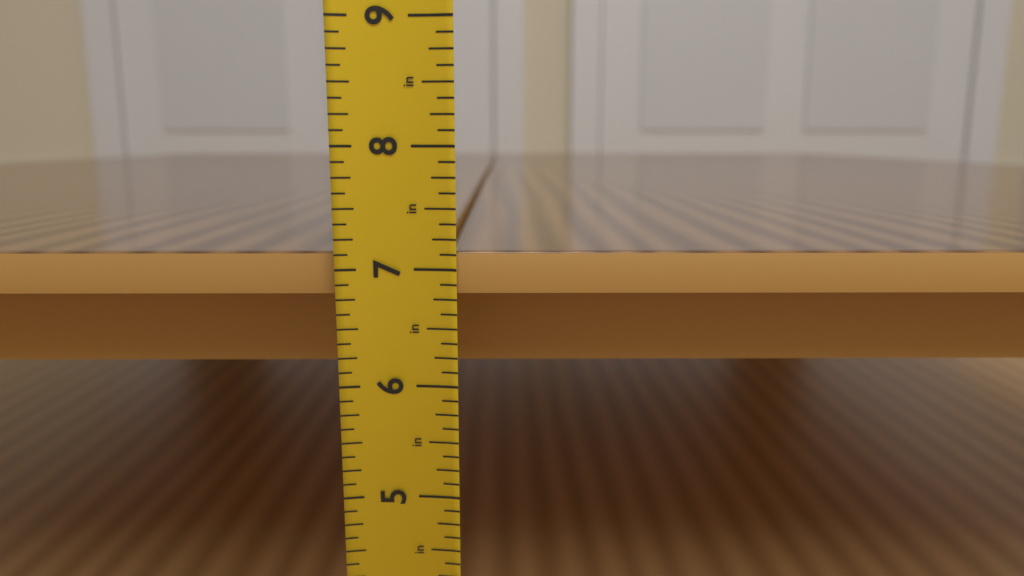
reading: 7.125 in
